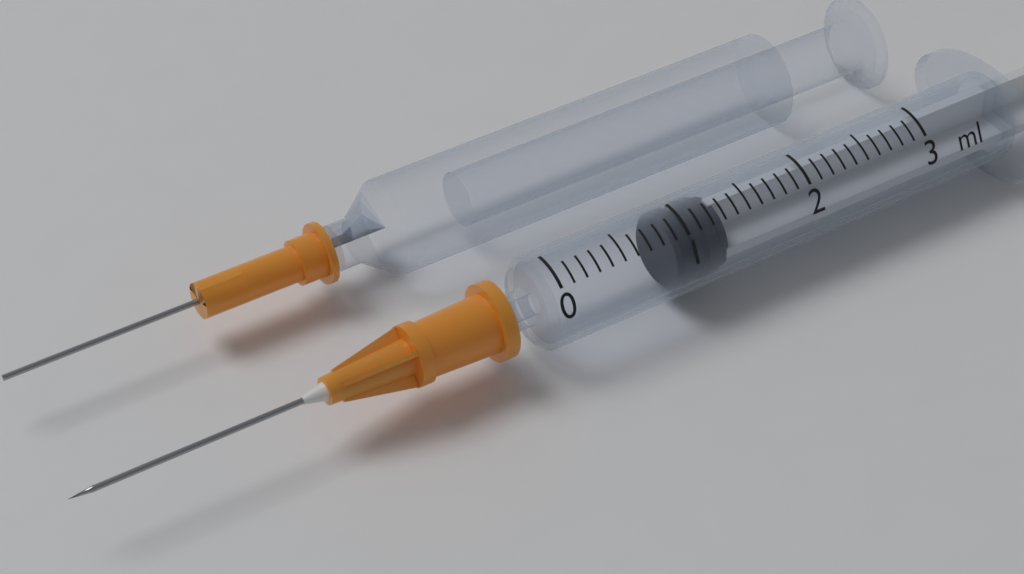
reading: 0.9 ml
